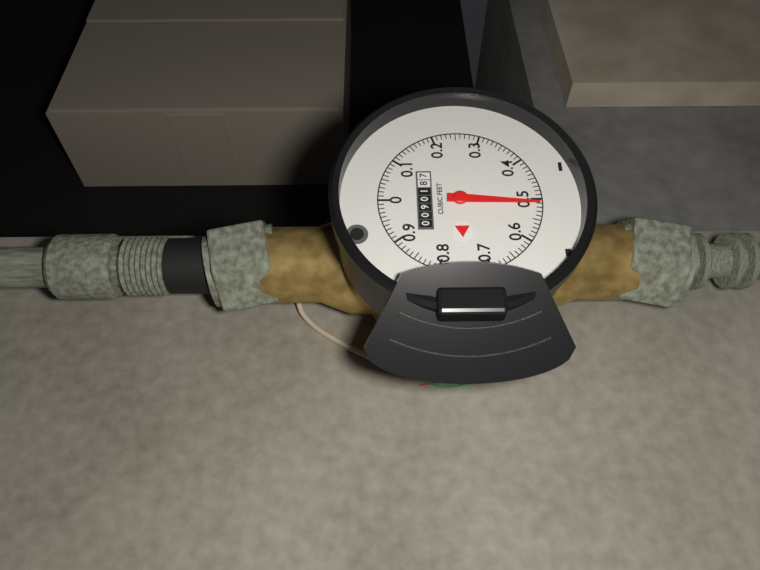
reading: 0.51 cubic feet
